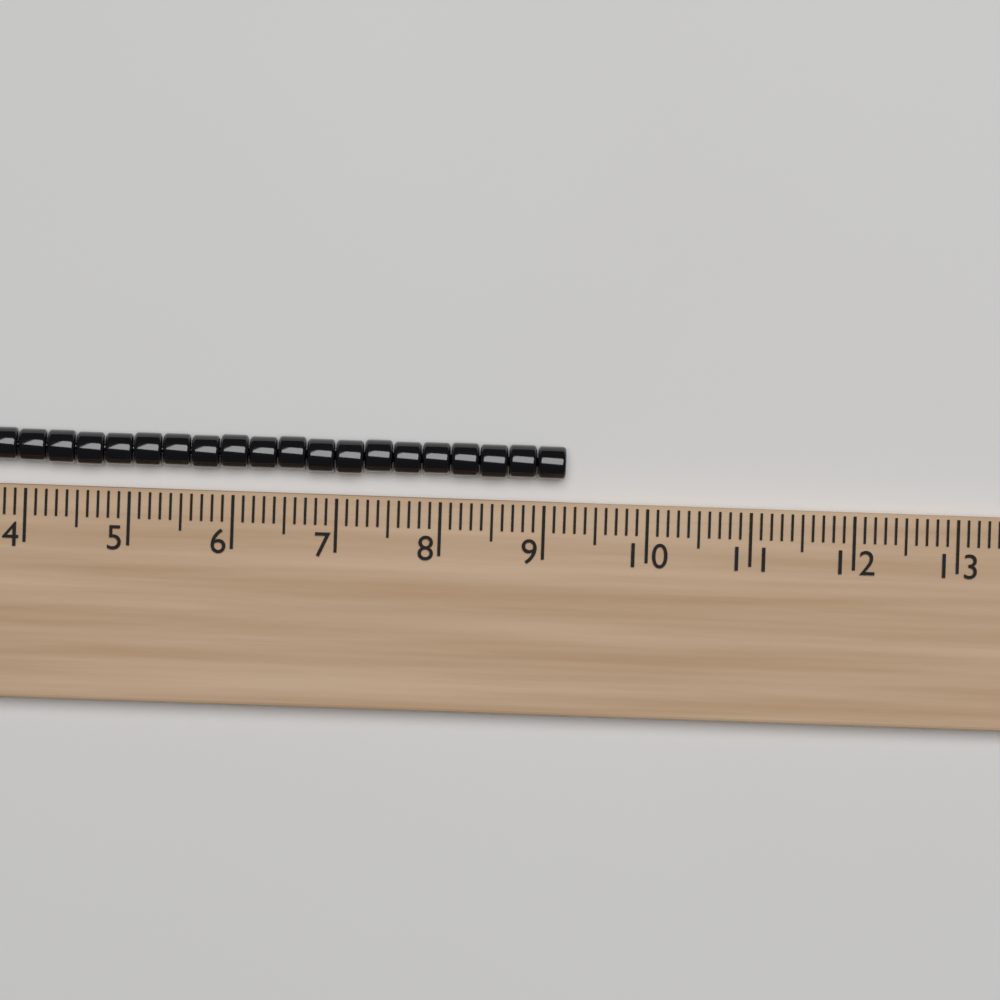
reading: 9.2 (no unit)
